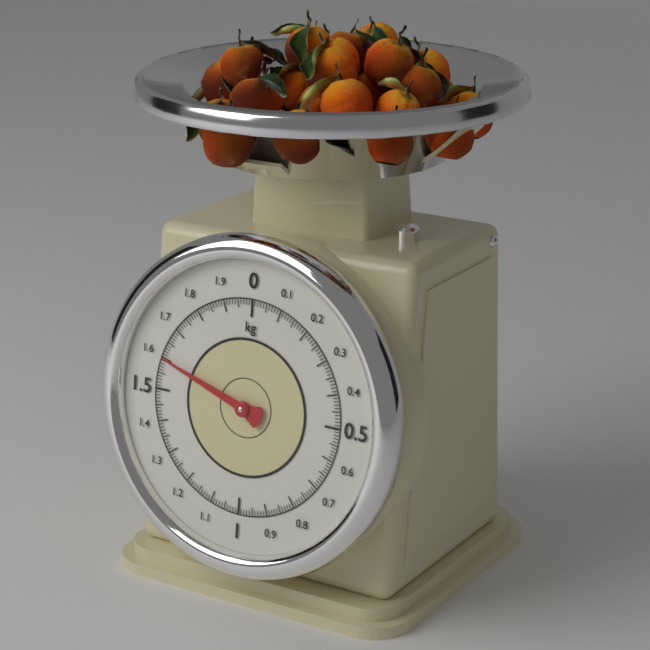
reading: 1.60 kg
